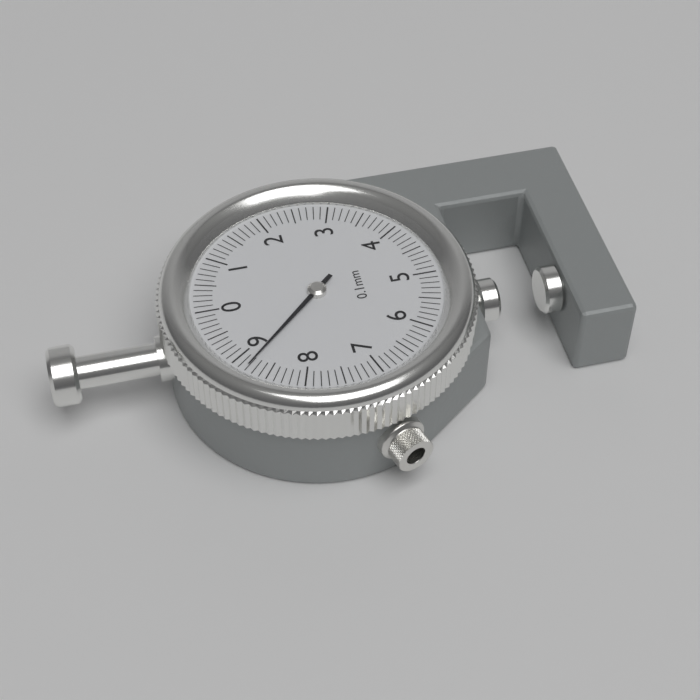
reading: 8.8 mm
